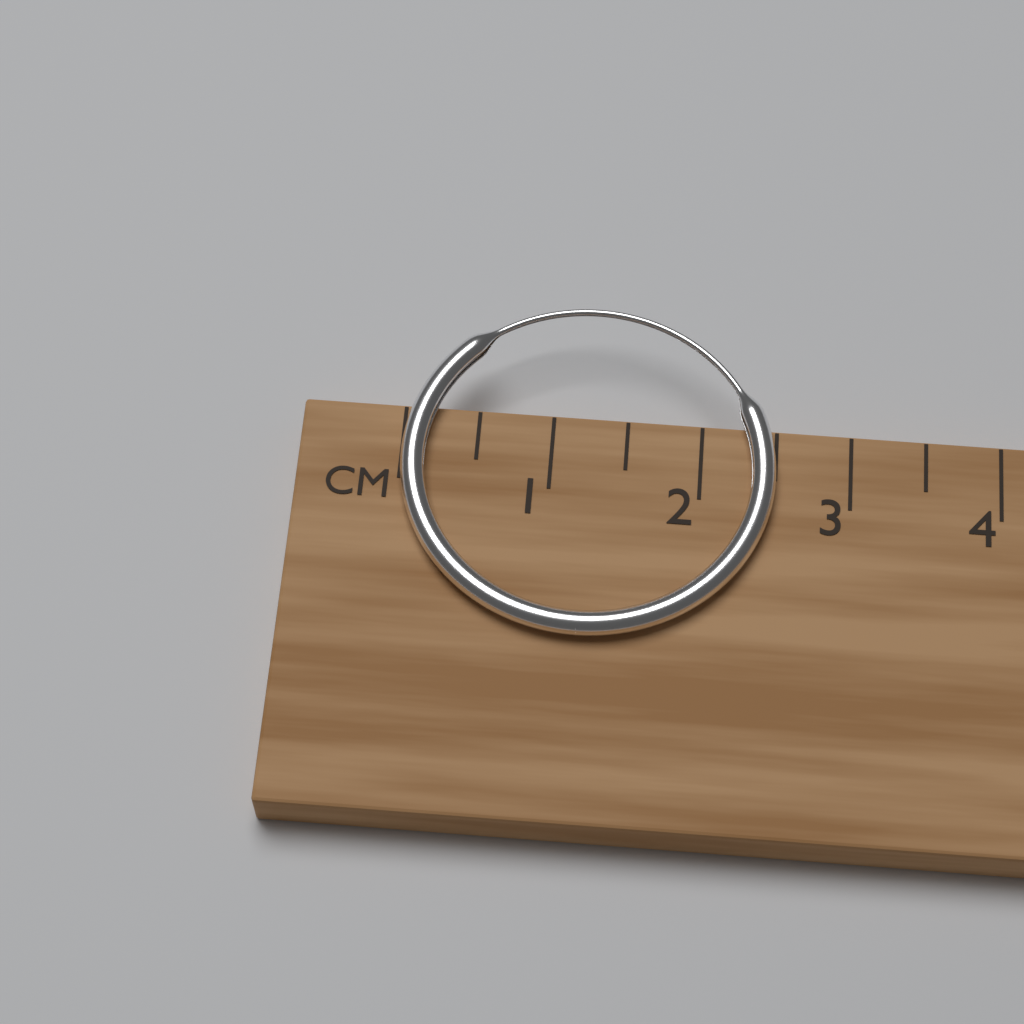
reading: 2.5 cm
